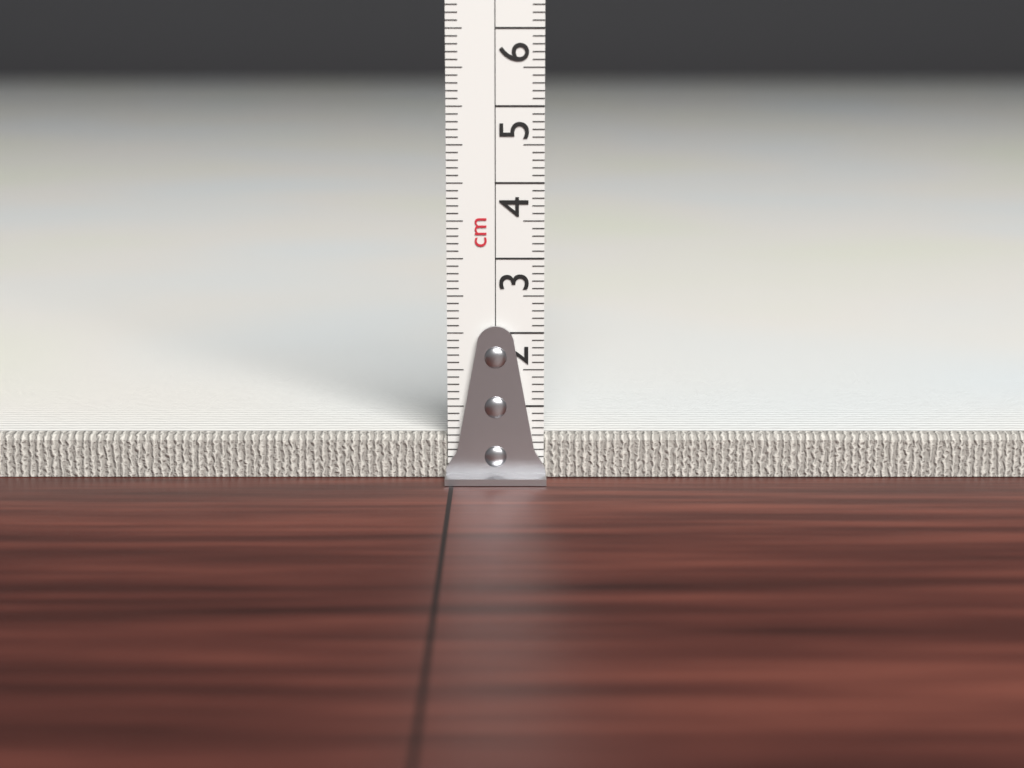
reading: 0.6 cm
